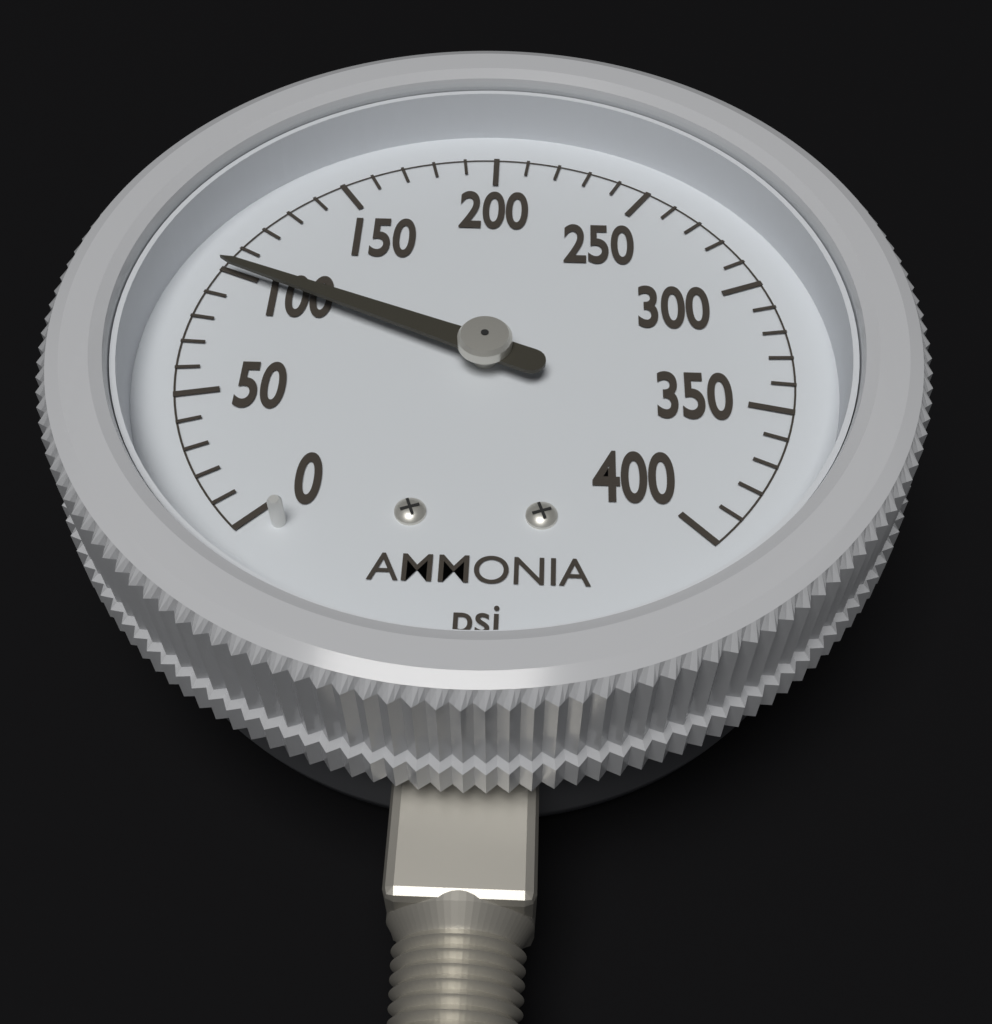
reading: 100 psi
